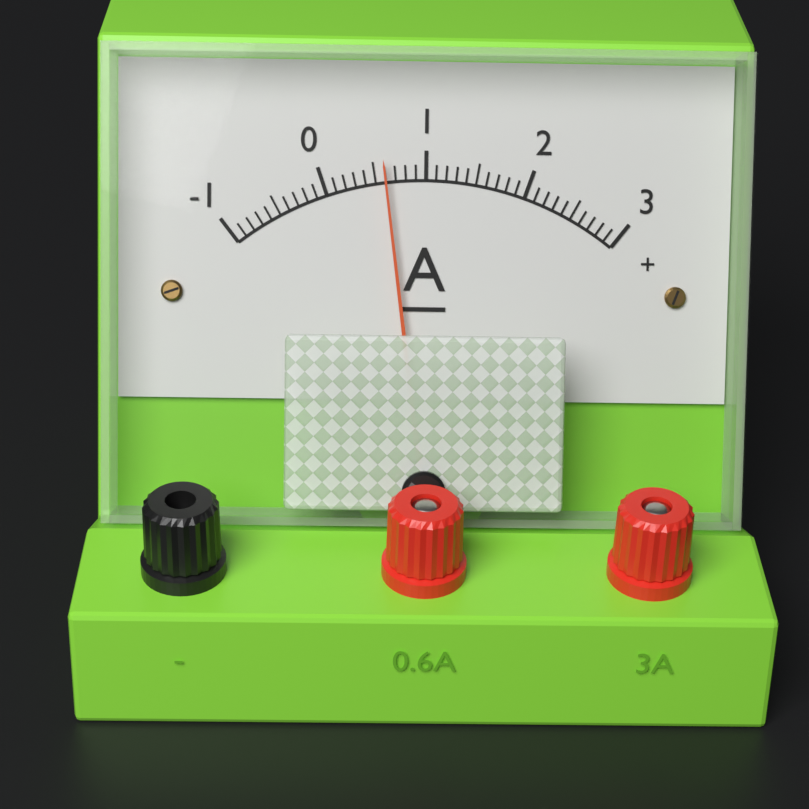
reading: 0.6 A
